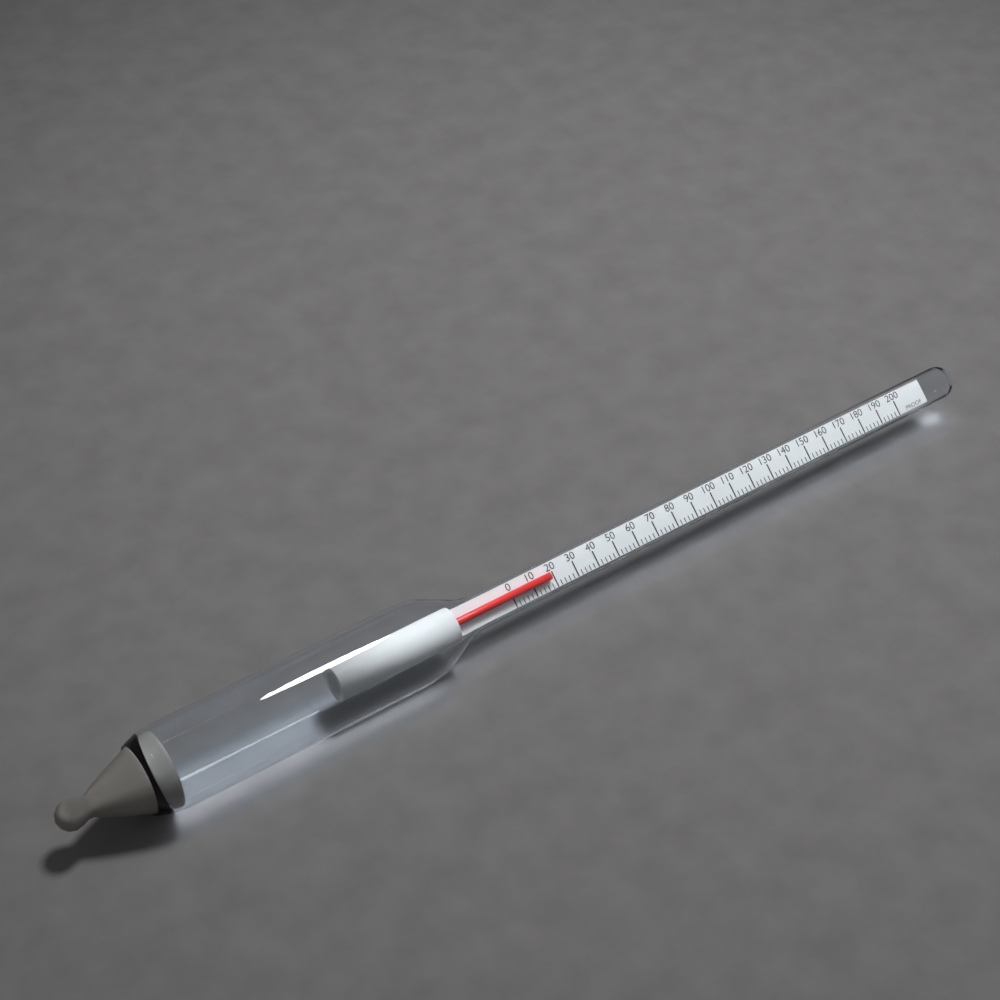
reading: 18 proof
